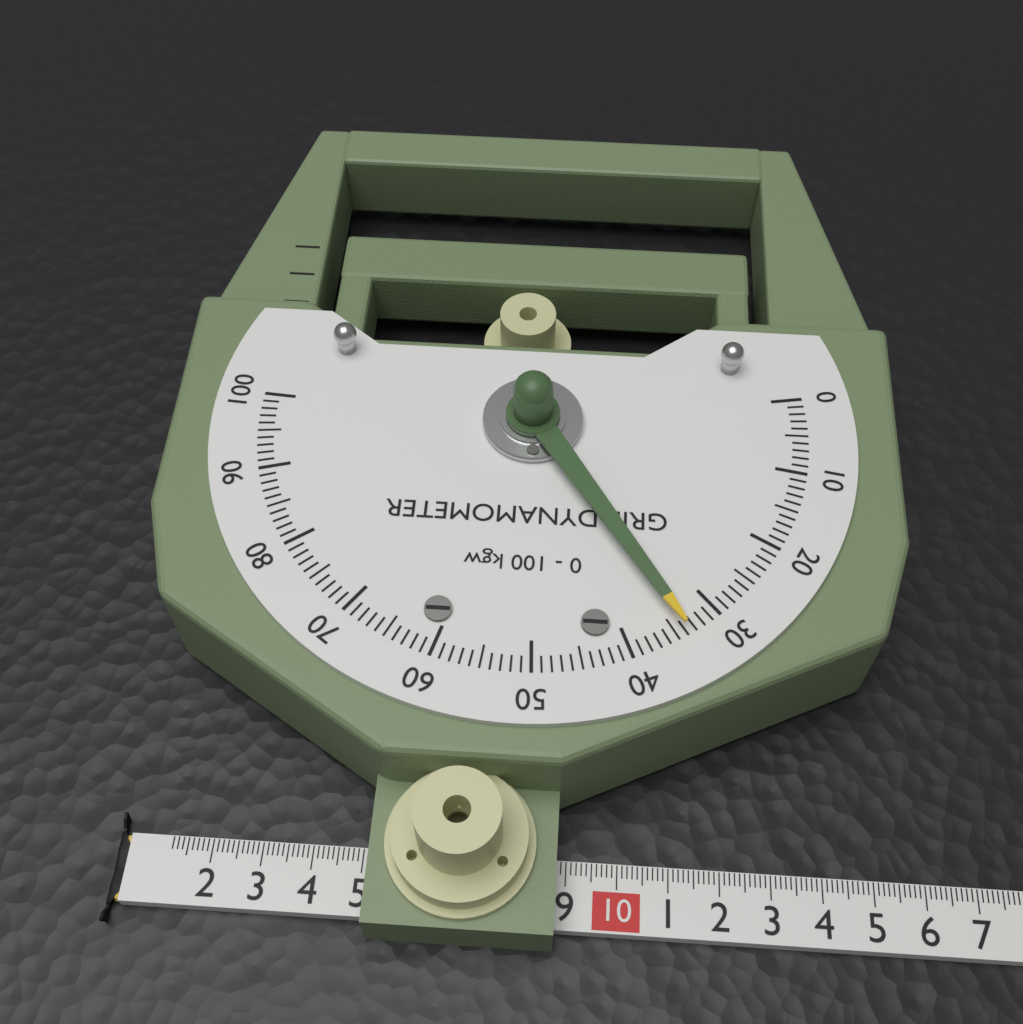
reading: 34 kgw
